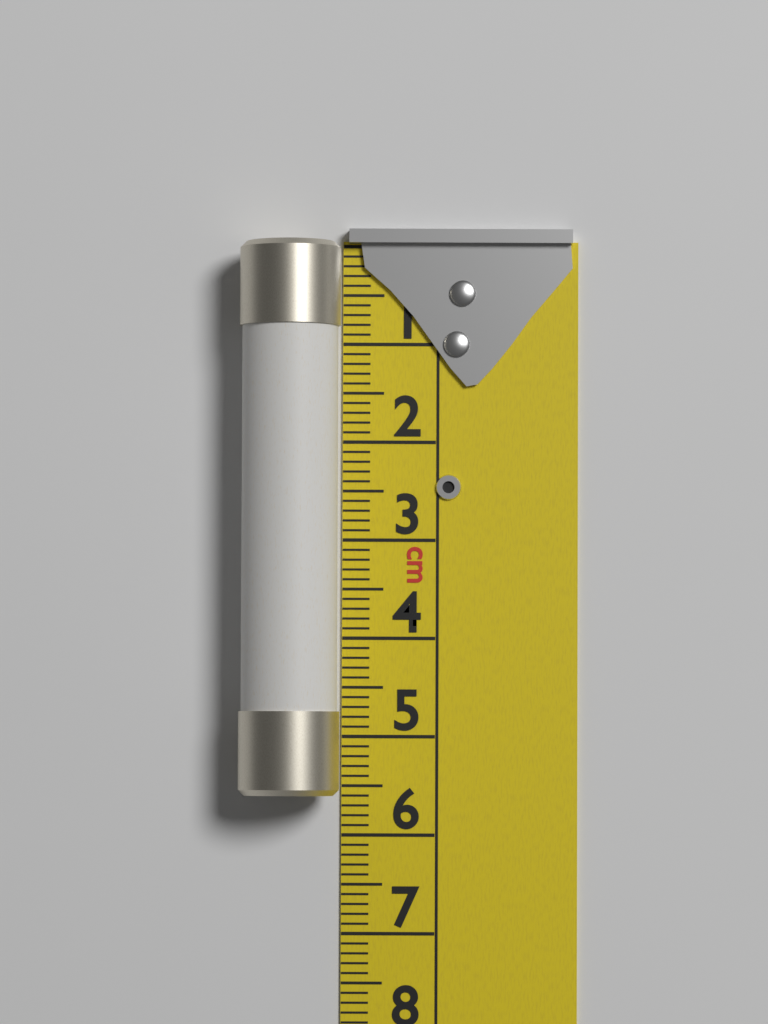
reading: 5.6 cm
